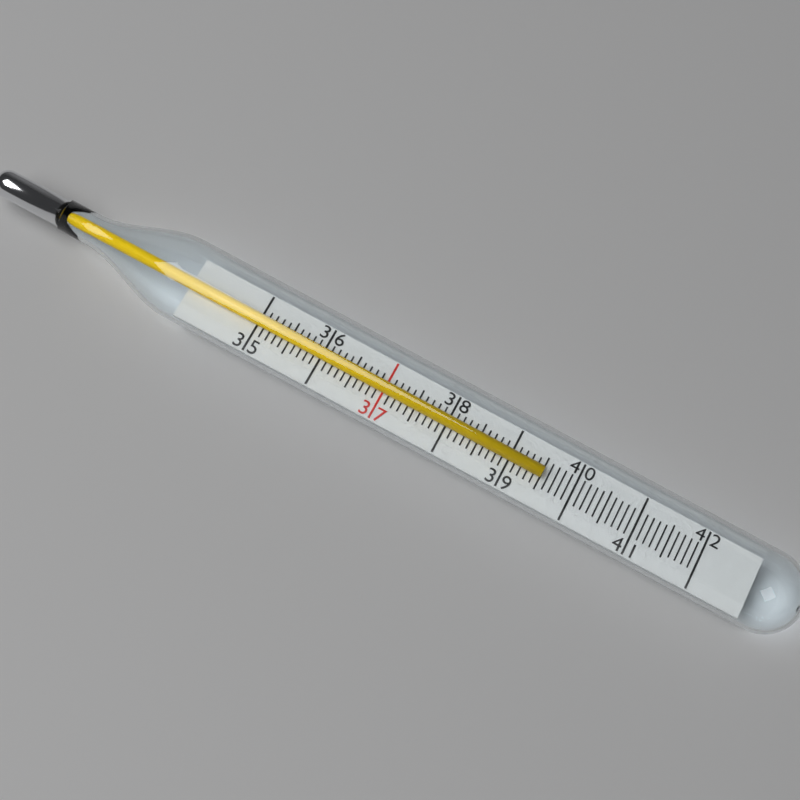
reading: 39.5 (no unit)
